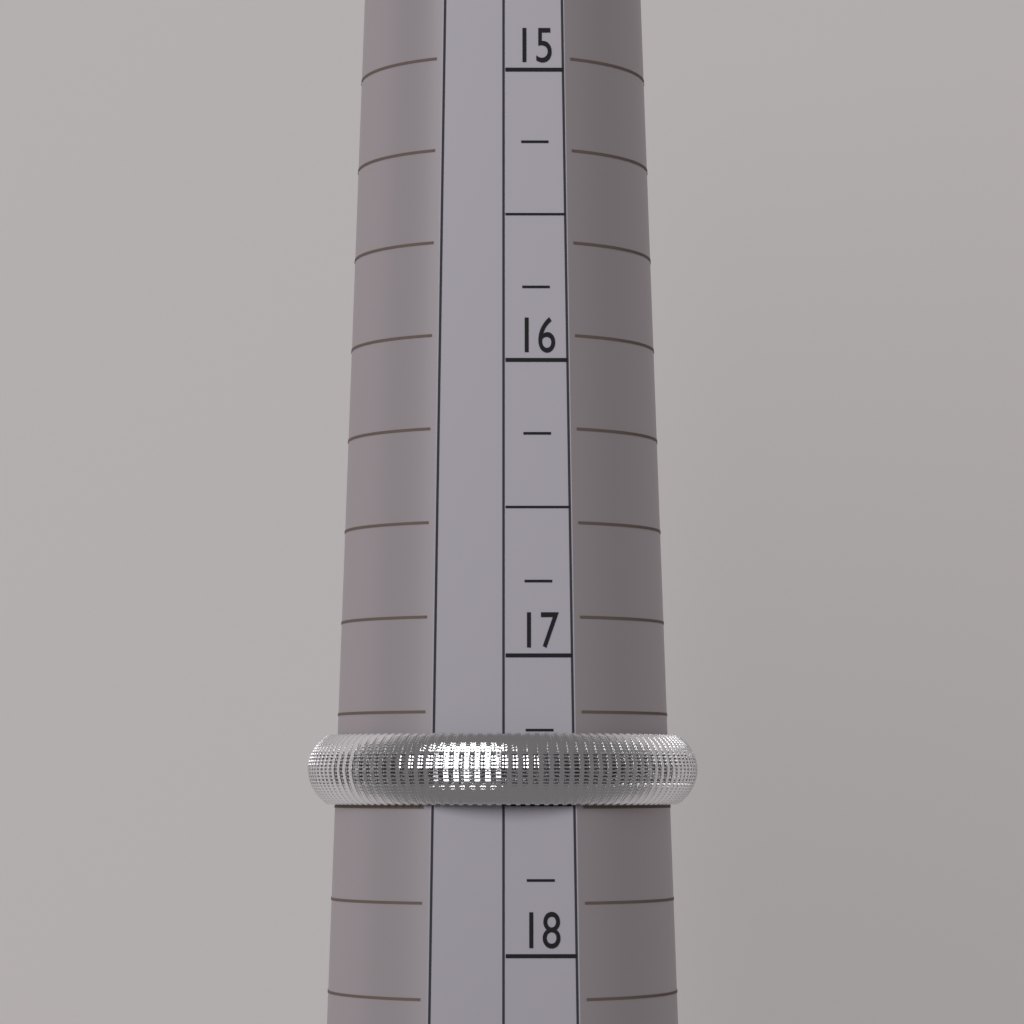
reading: 17.50 (no unit)
